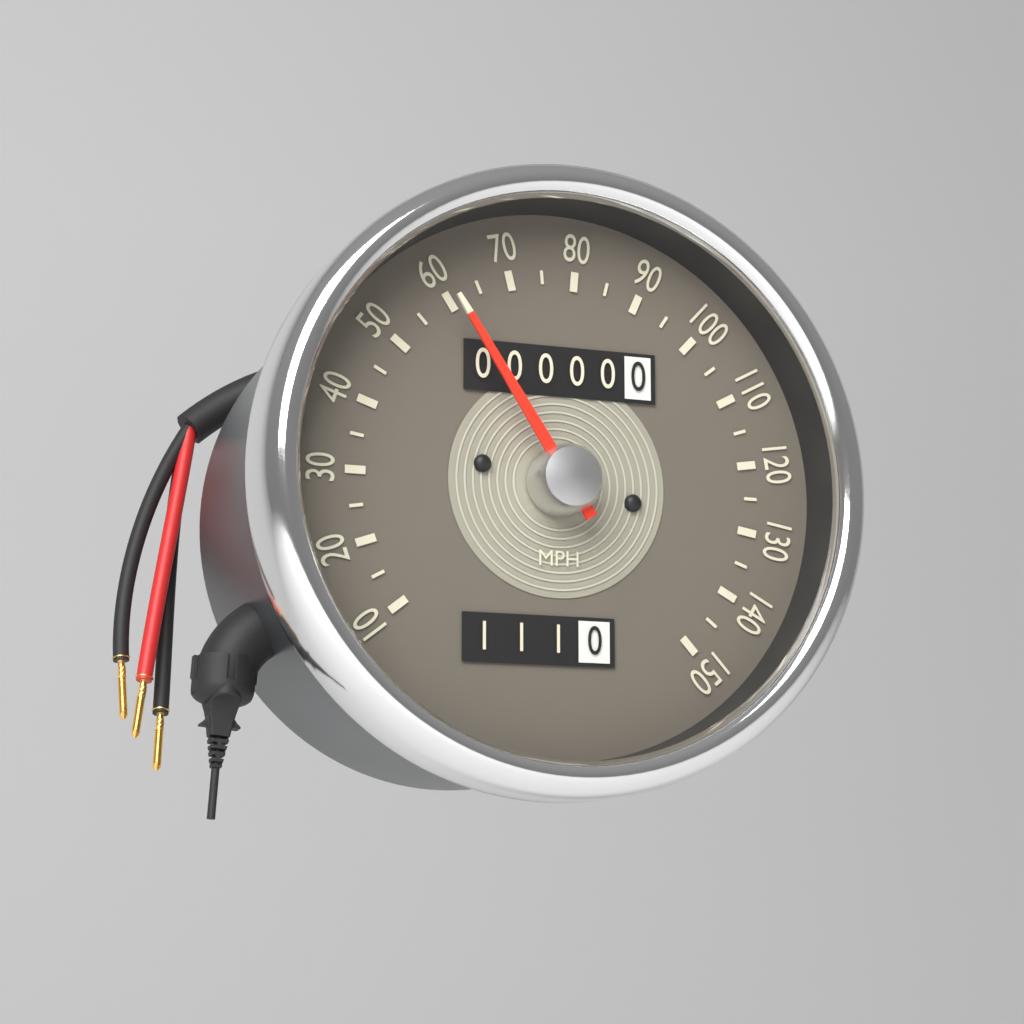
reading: 60 MPH
